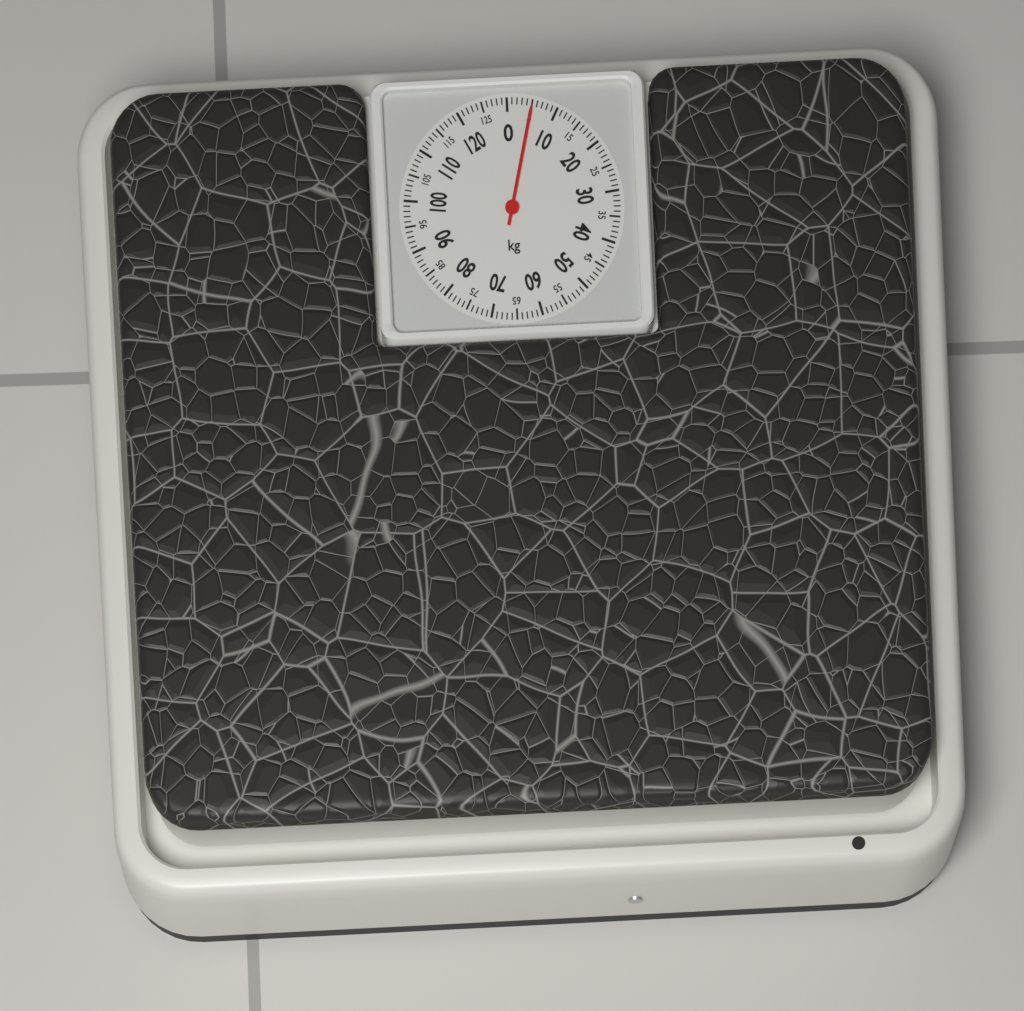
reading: 5 kg
